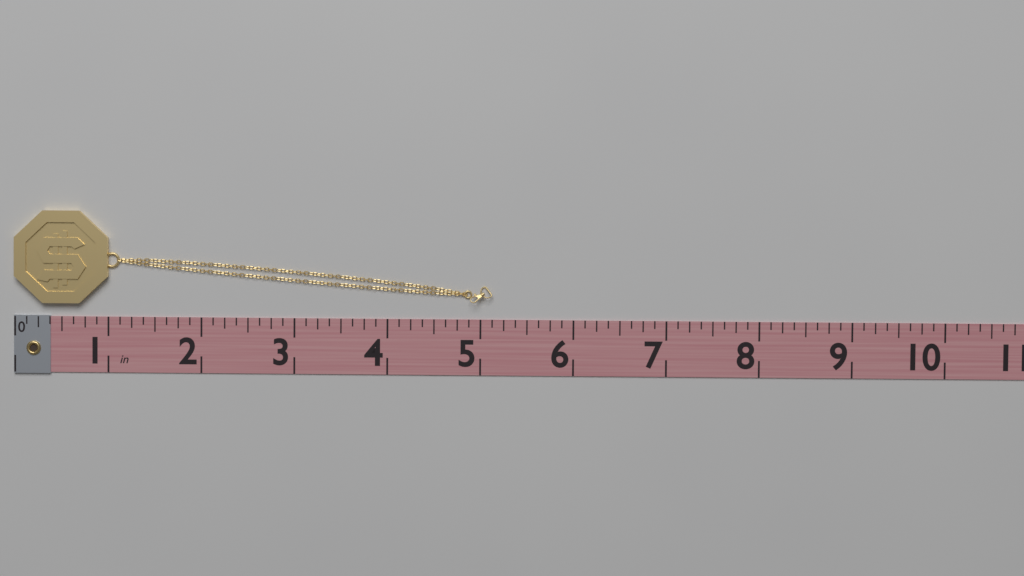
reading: 5.125 in
